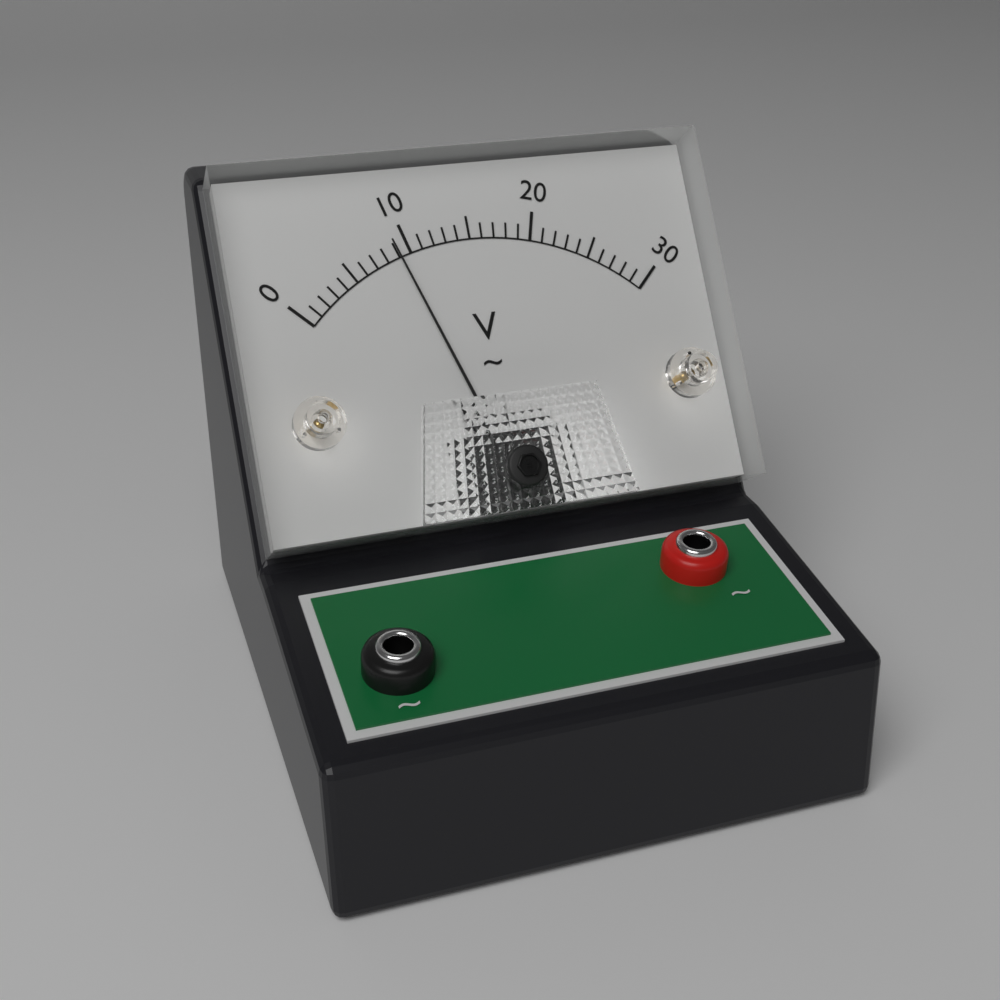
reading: 9 V
